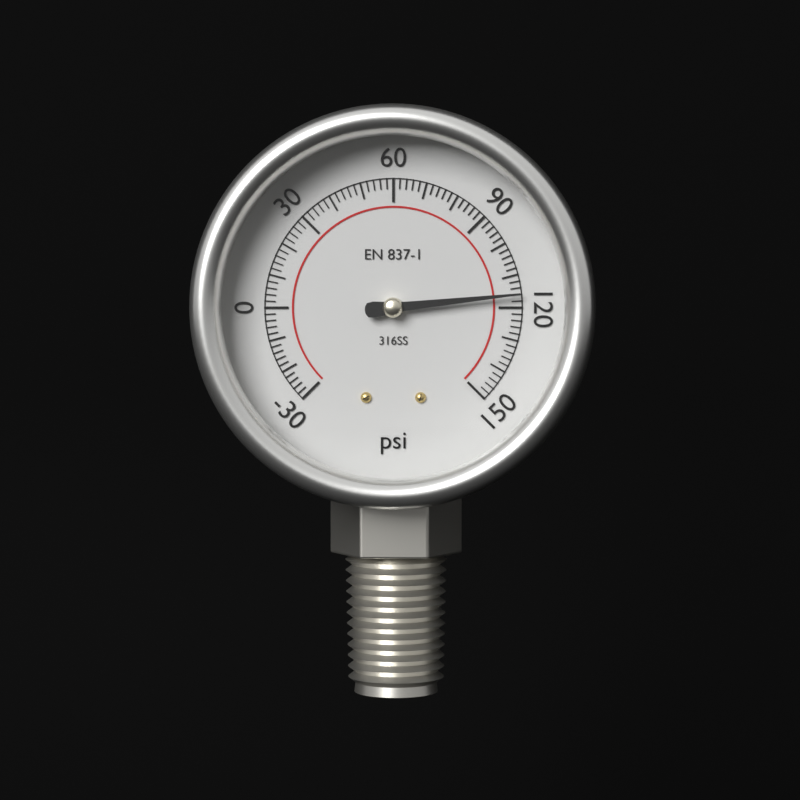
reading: 116 psi
